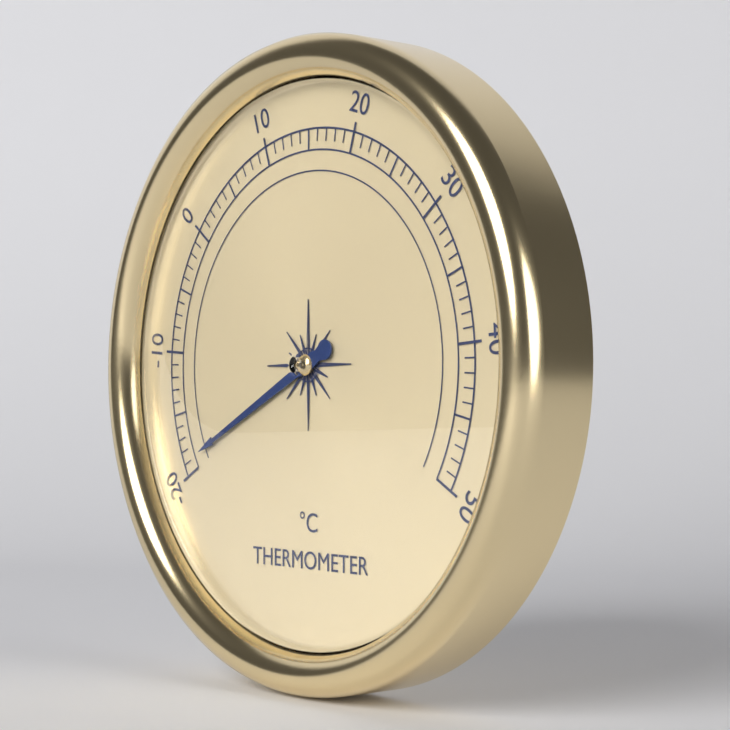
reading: -19 °C
